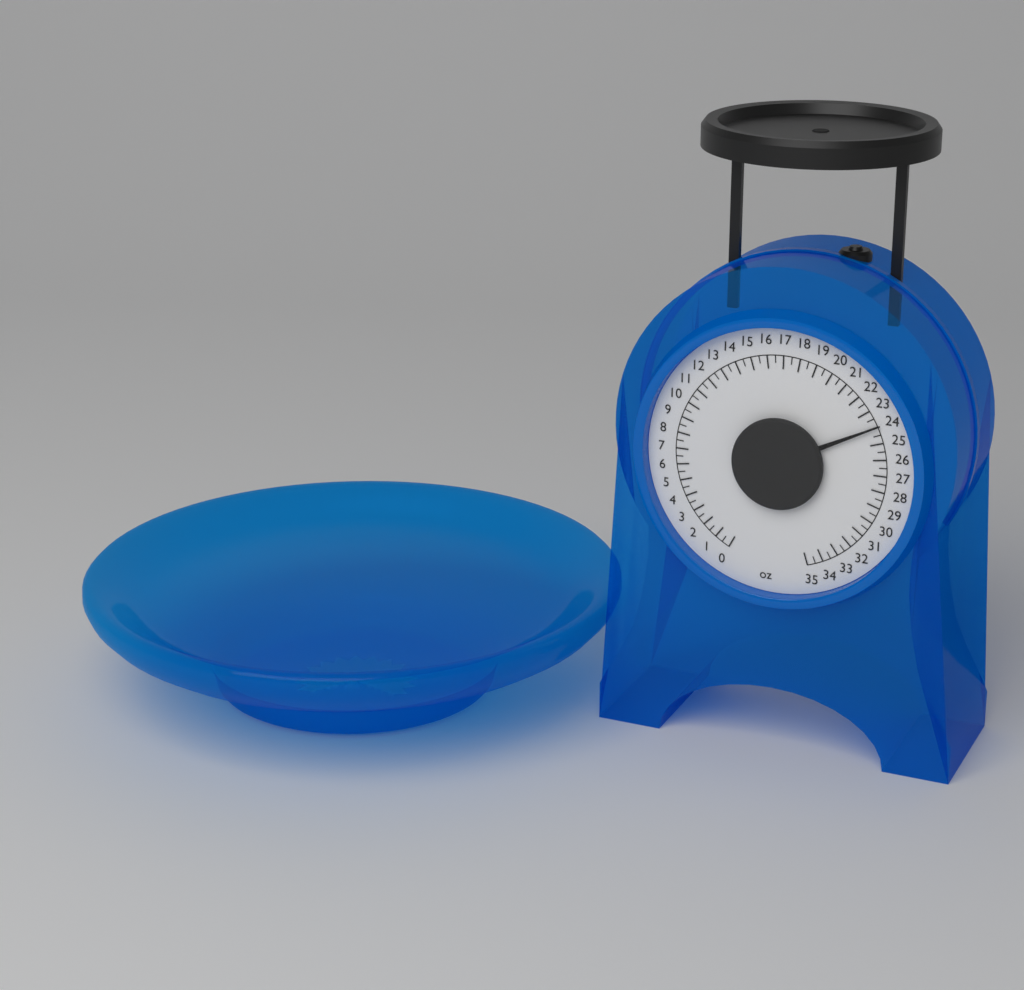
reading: 24.0 oz
